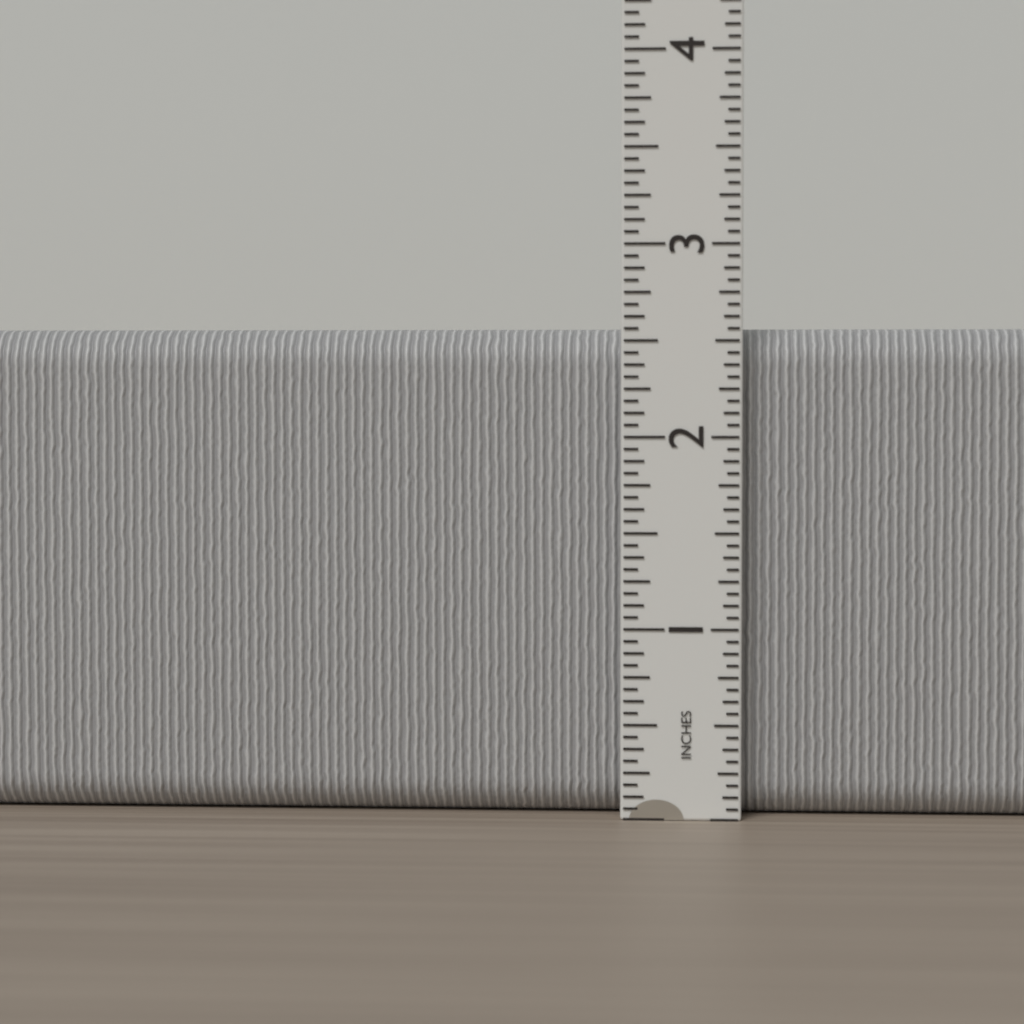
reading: 2.5625 in
